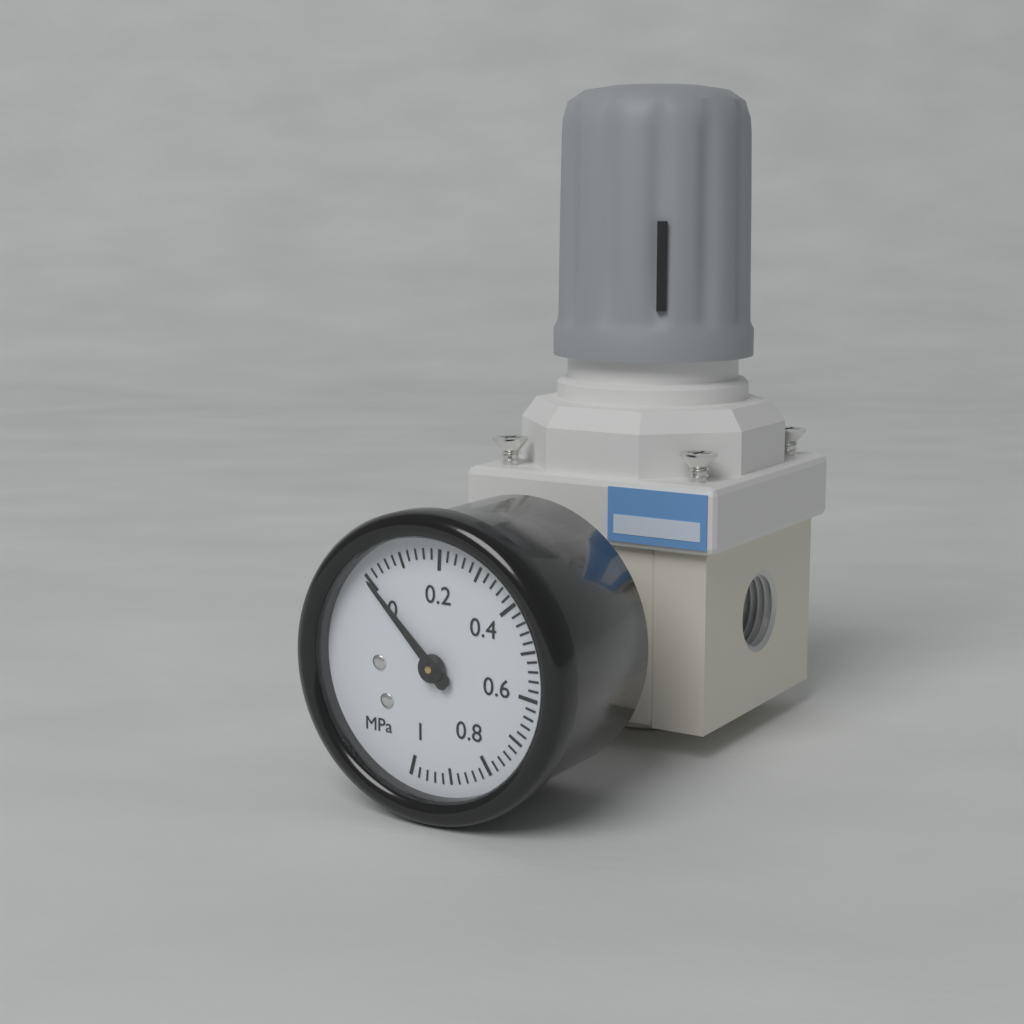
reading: 0.00 MPa
